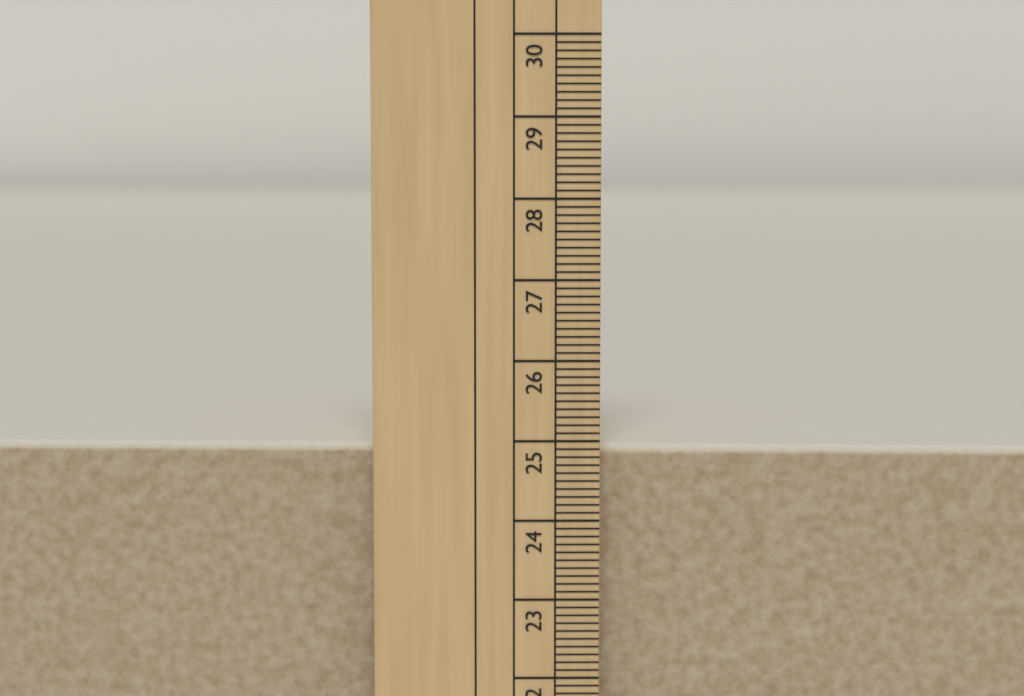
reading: 24.9 cm
